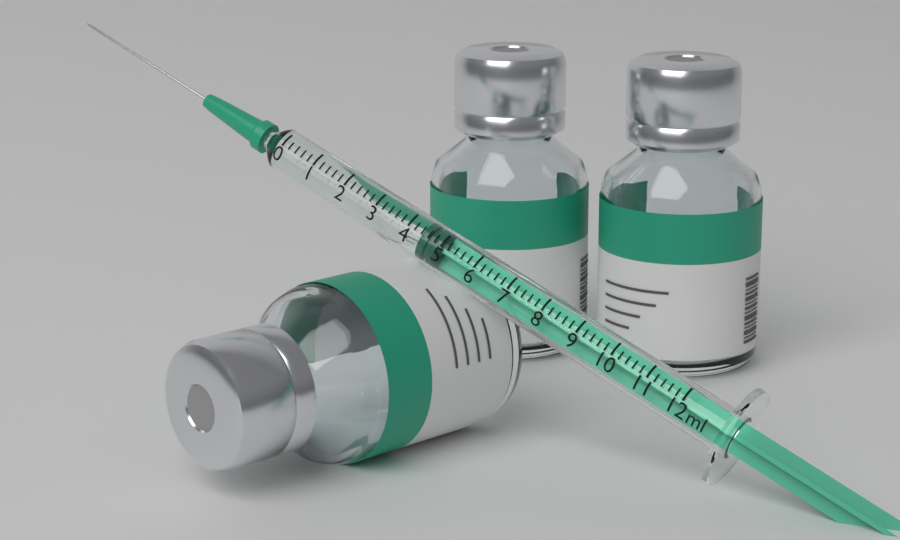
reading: 4.4 ml
